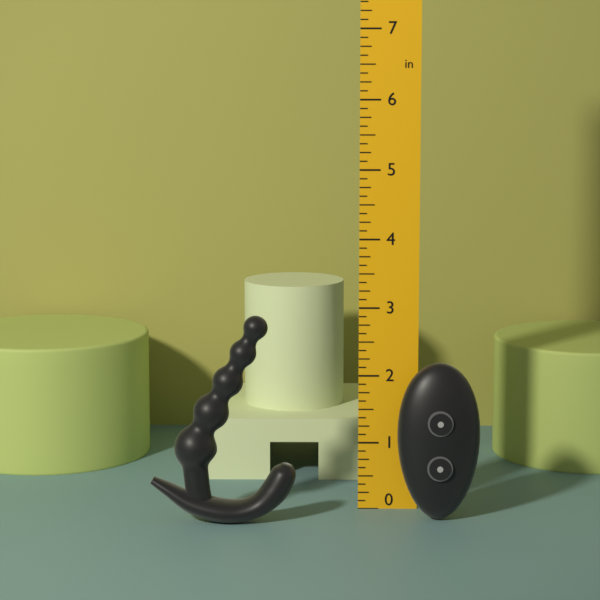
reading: 3.000 in
